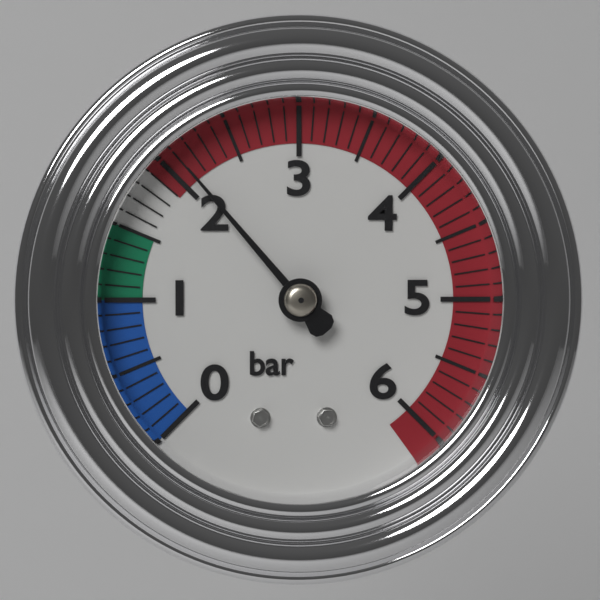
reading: 2.1 bar
